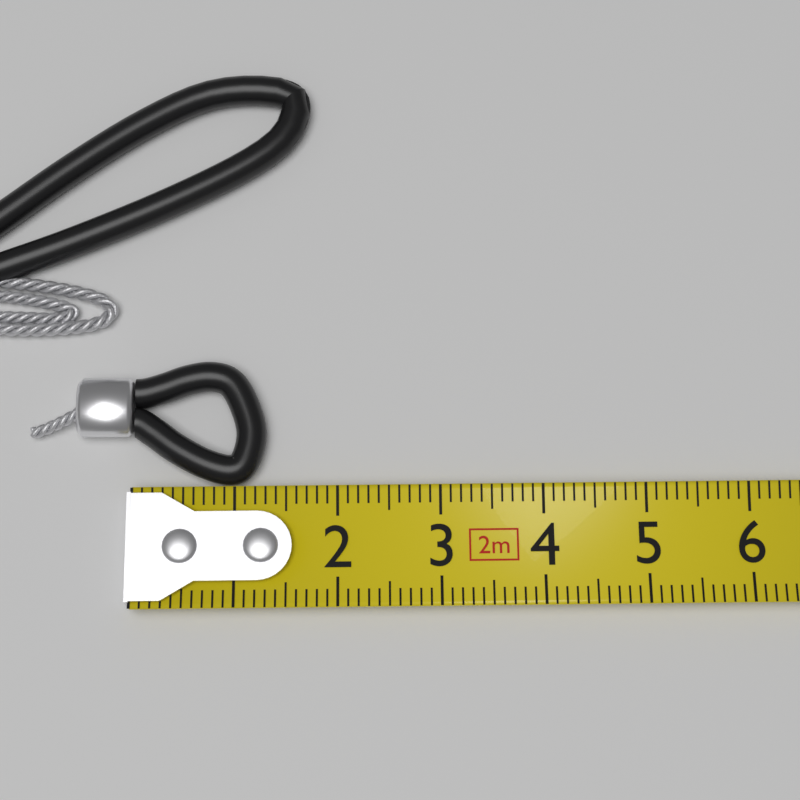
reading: 1.3 cm
